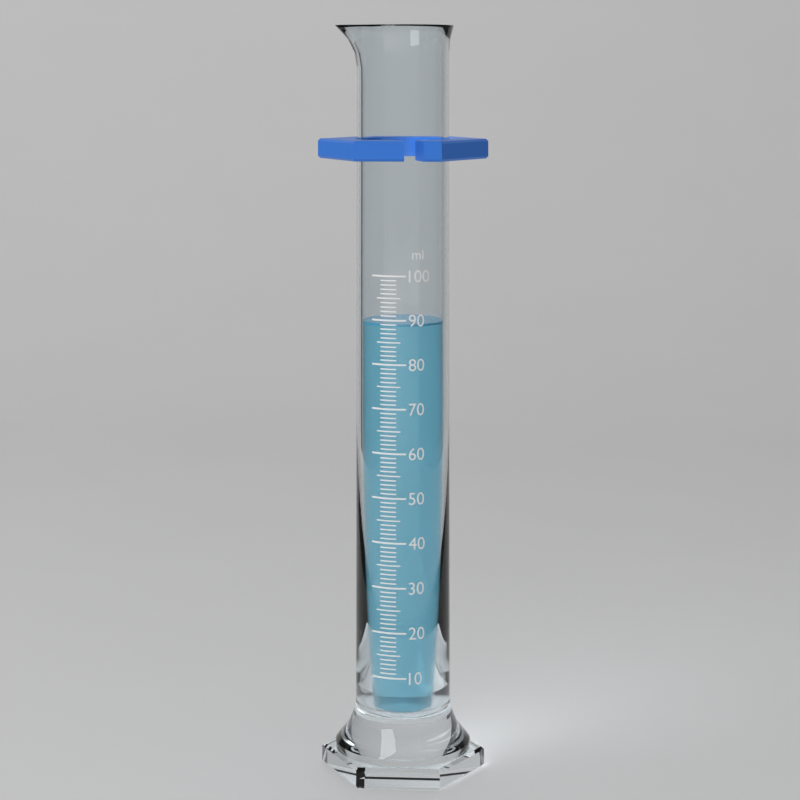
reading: 89 ml
